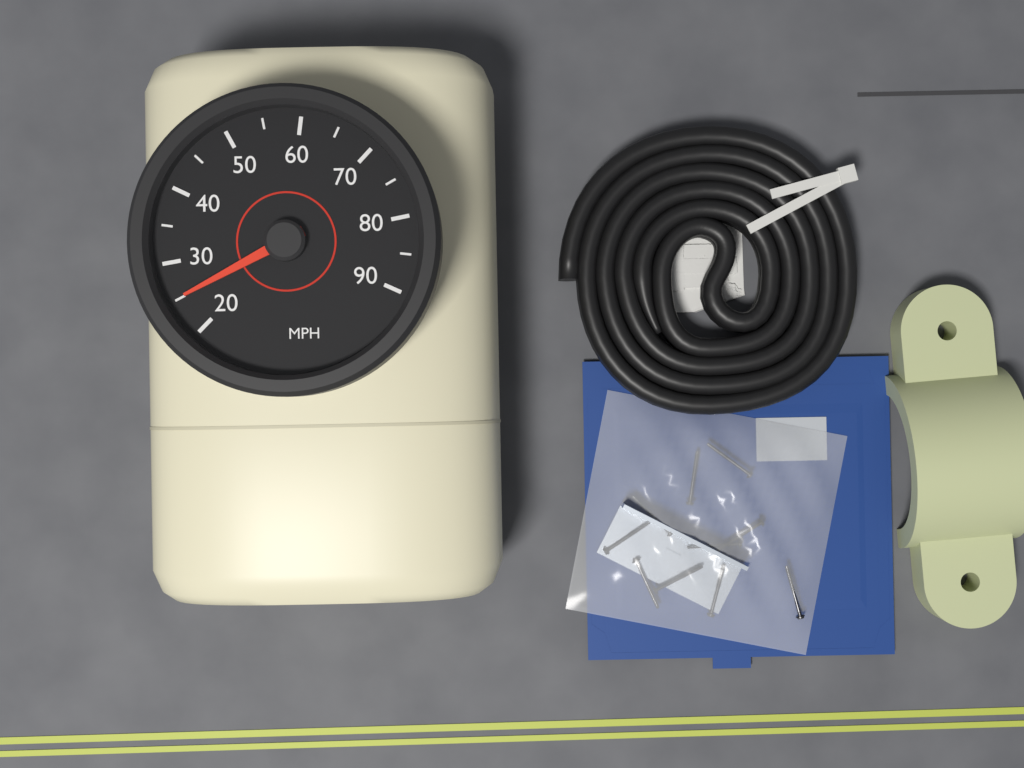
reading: 25 MPH
